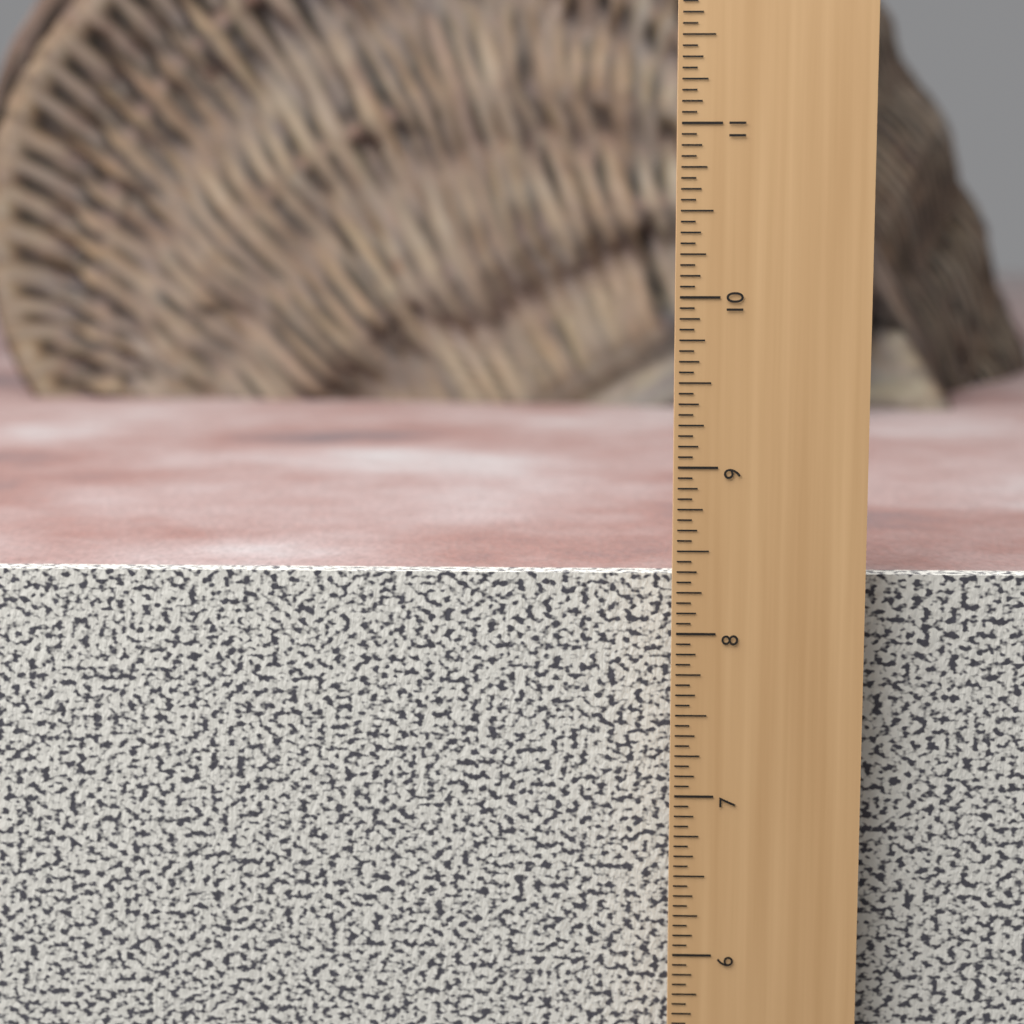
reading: 8.3125 in
